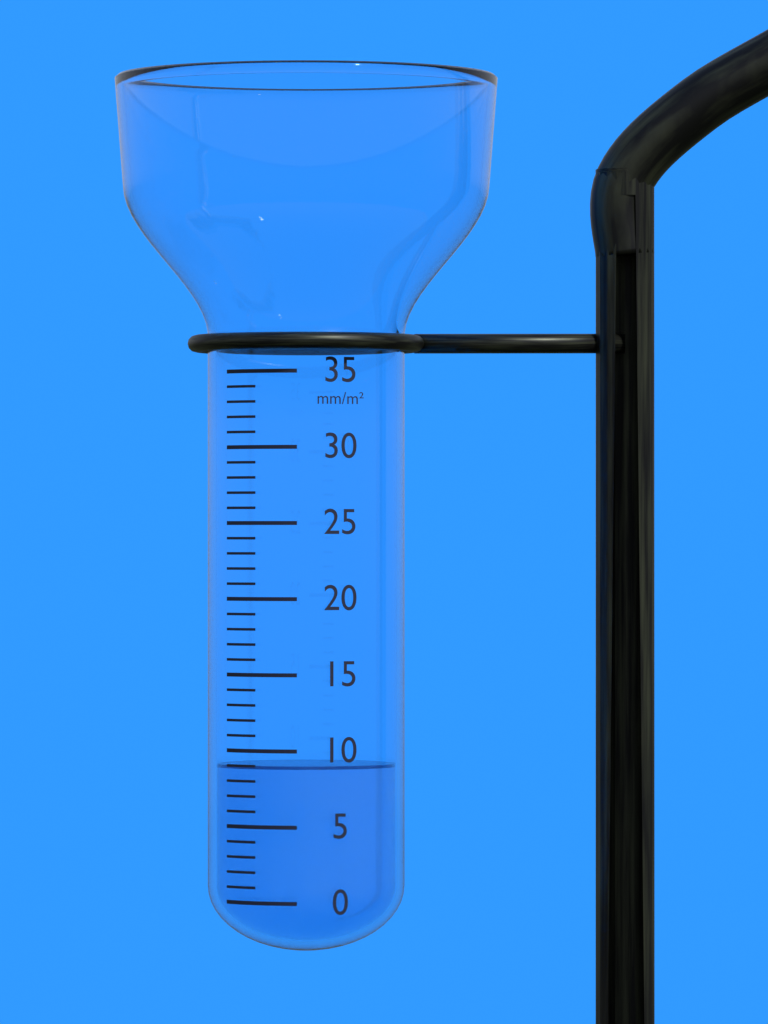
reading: 9 mm/m²
